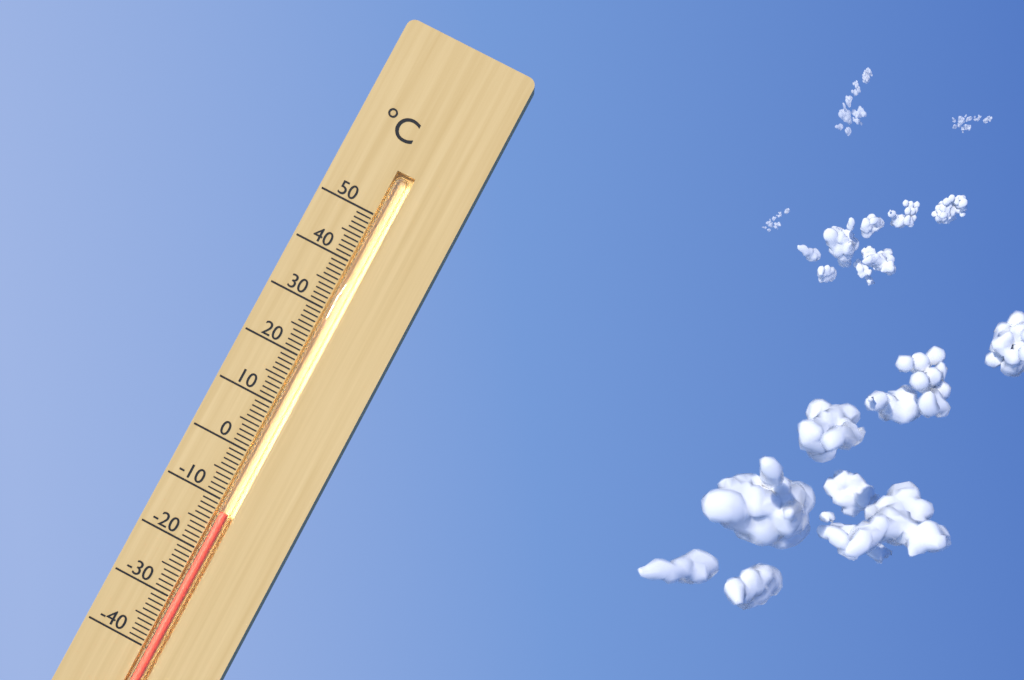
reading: -12 °C
